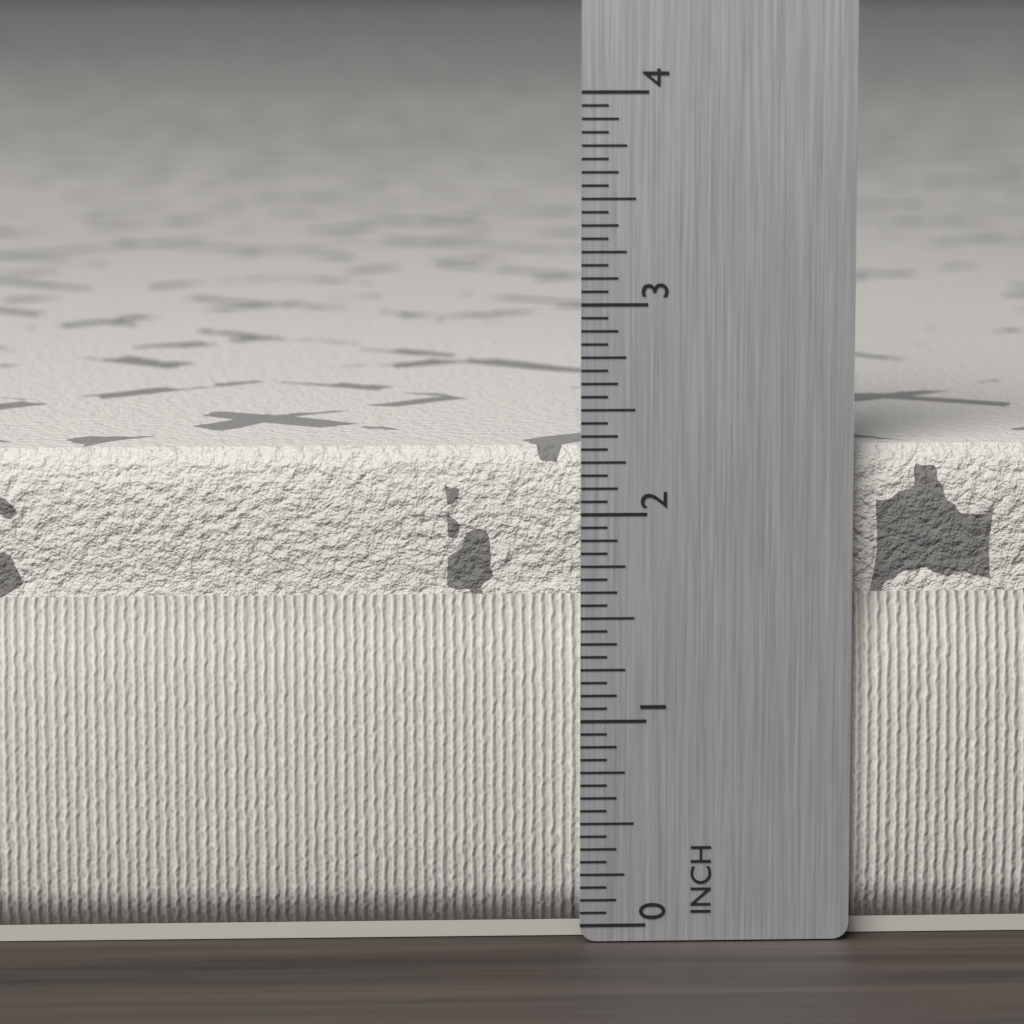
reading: 2.3125 in
